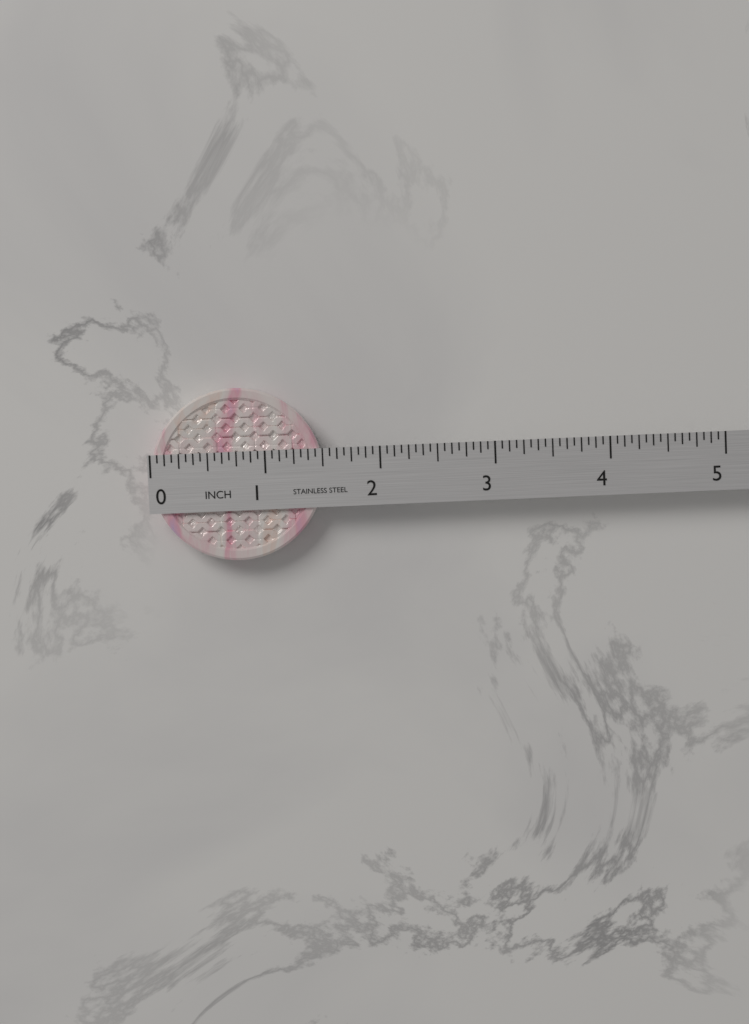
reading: 1.5000 in
